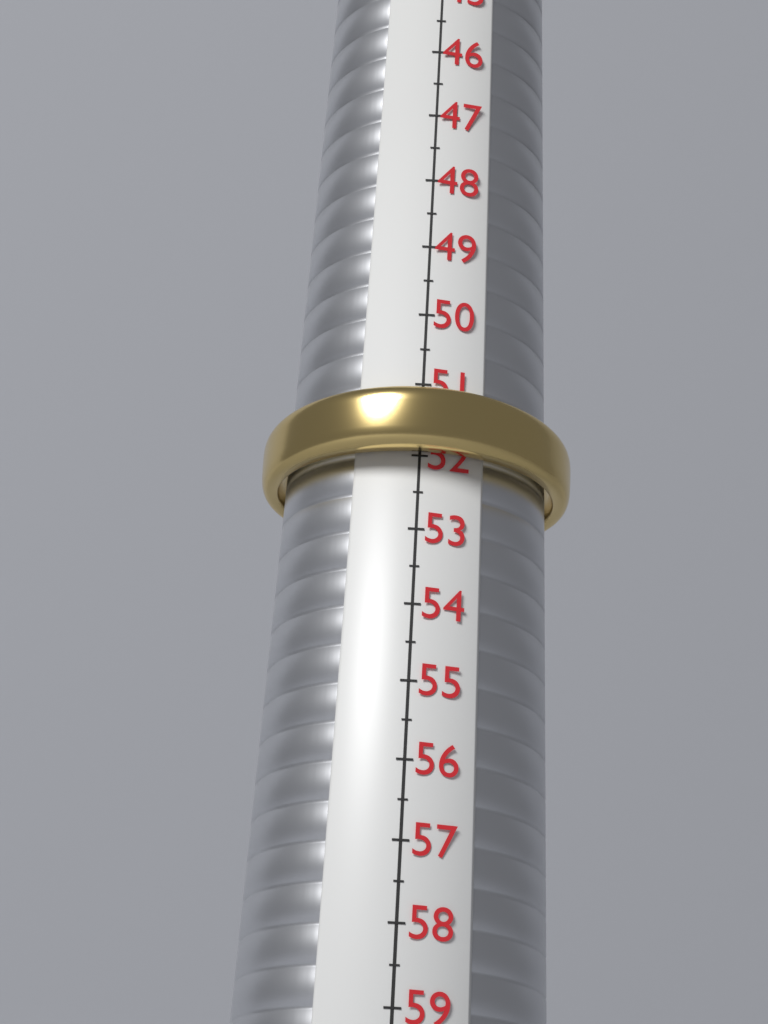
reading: 52.0 (no unit)
